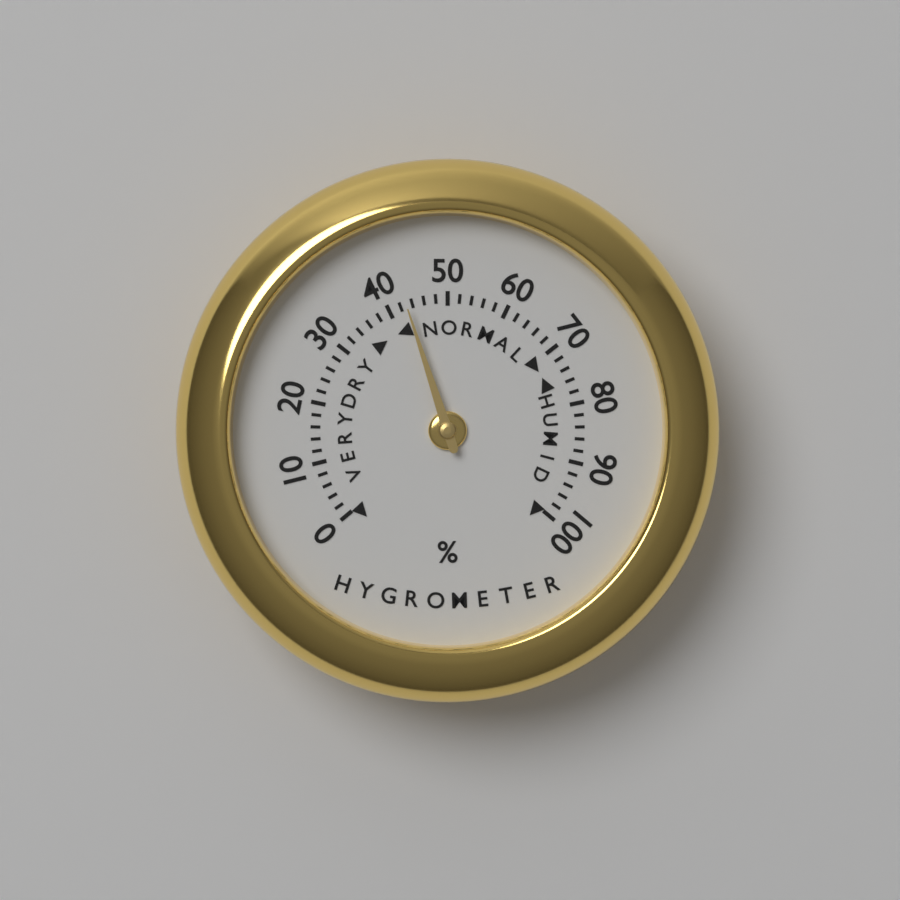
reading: 43 %
